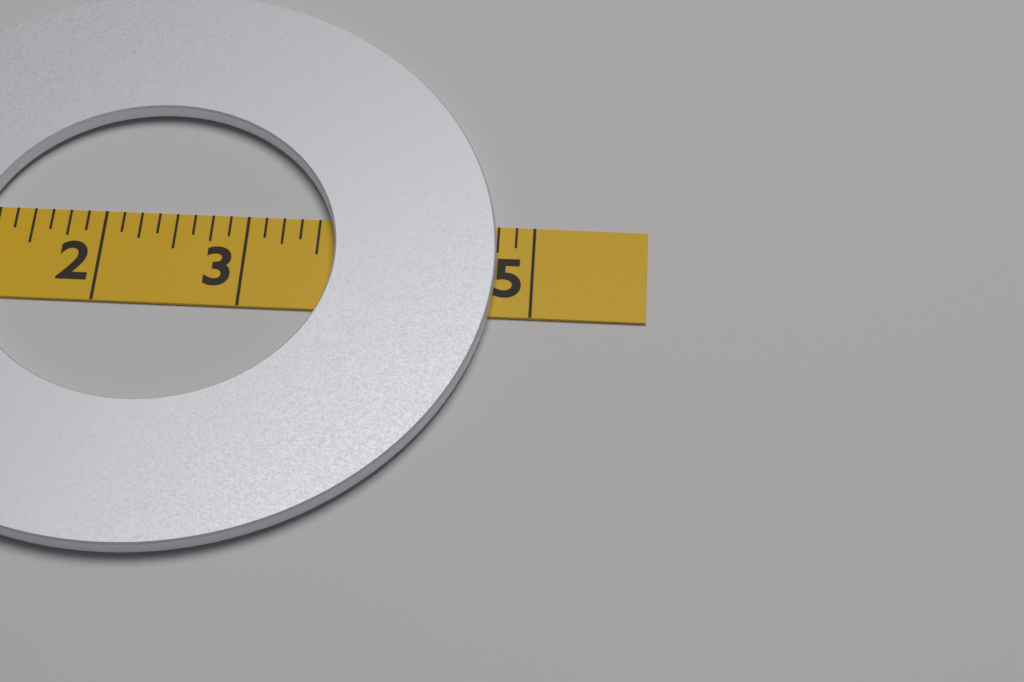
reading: 4.750 (no unit)
